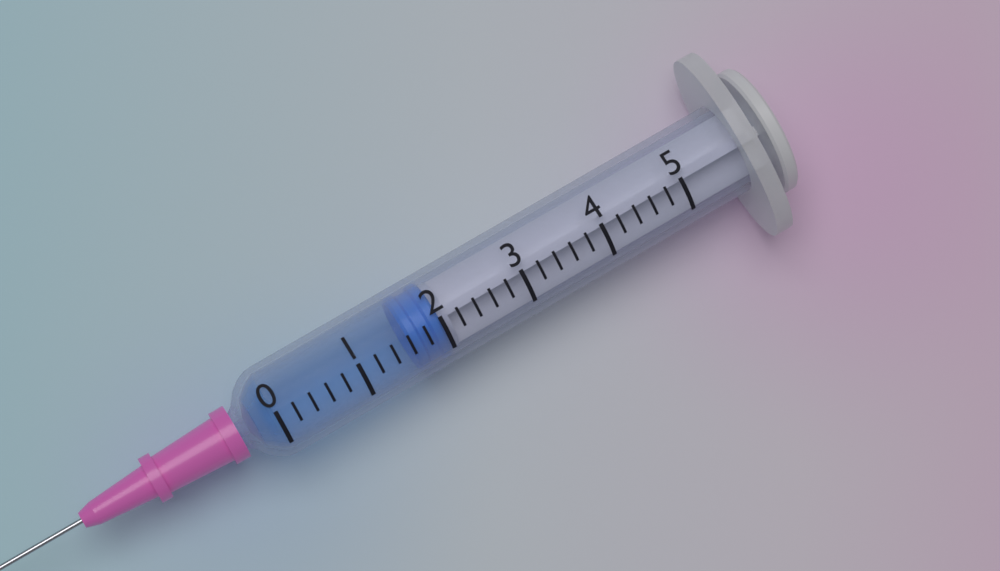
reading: 1.6 (no unit)
